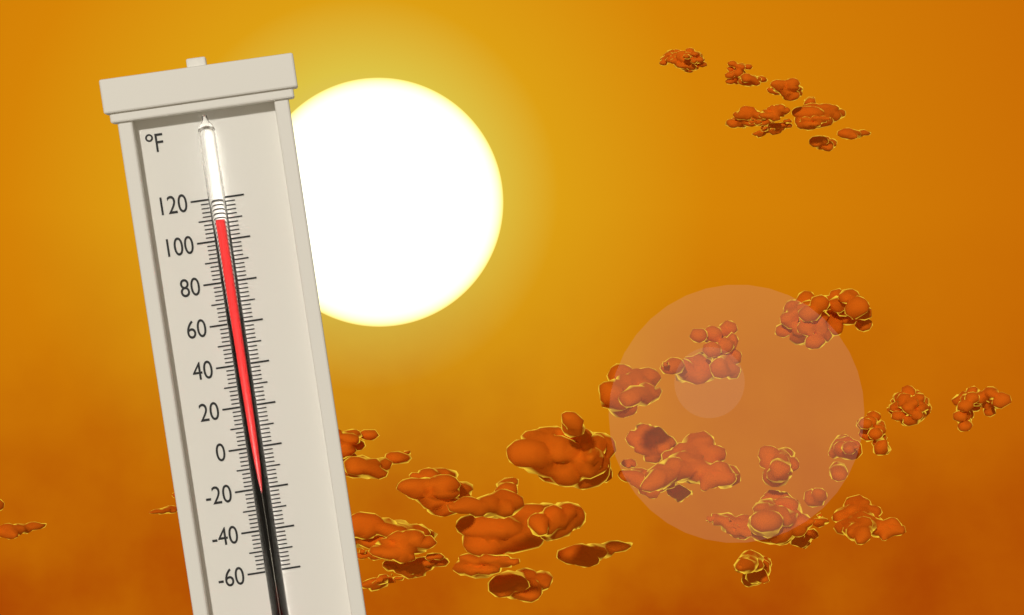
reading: 110 °F
